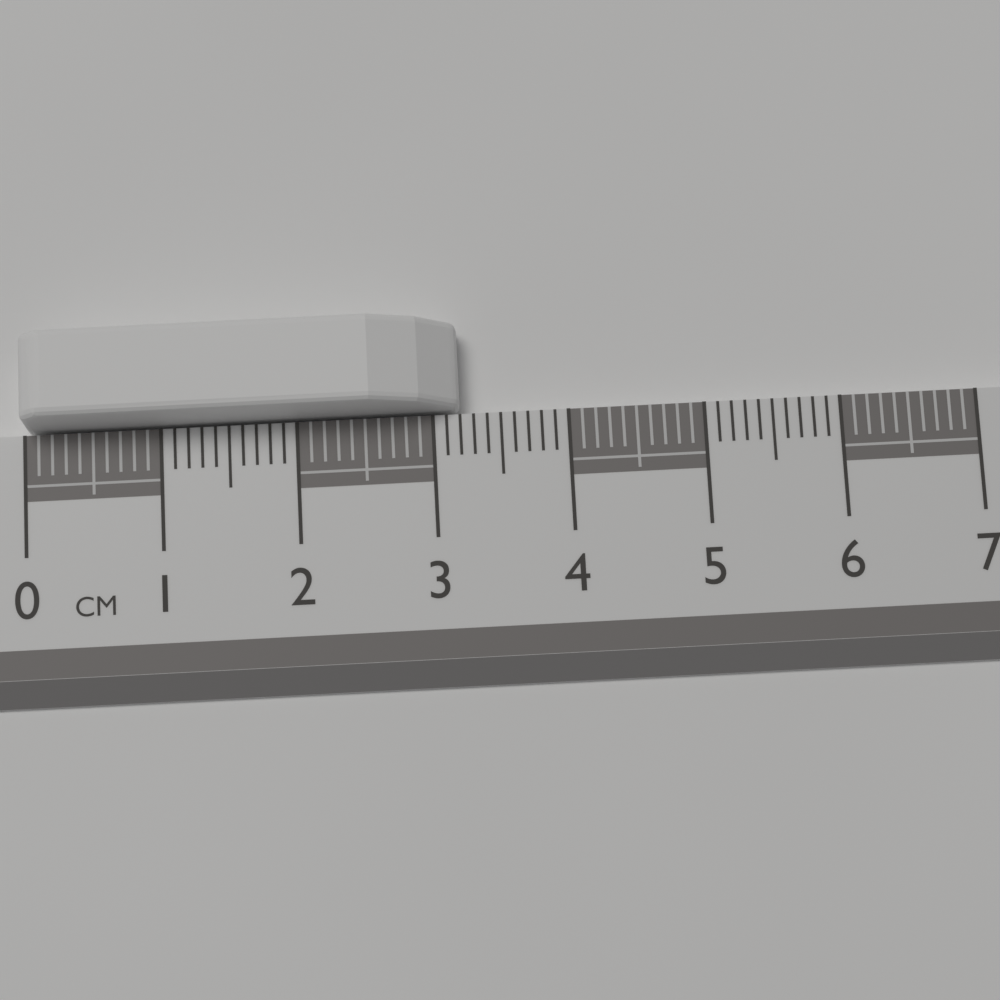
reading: 3.2 cm
